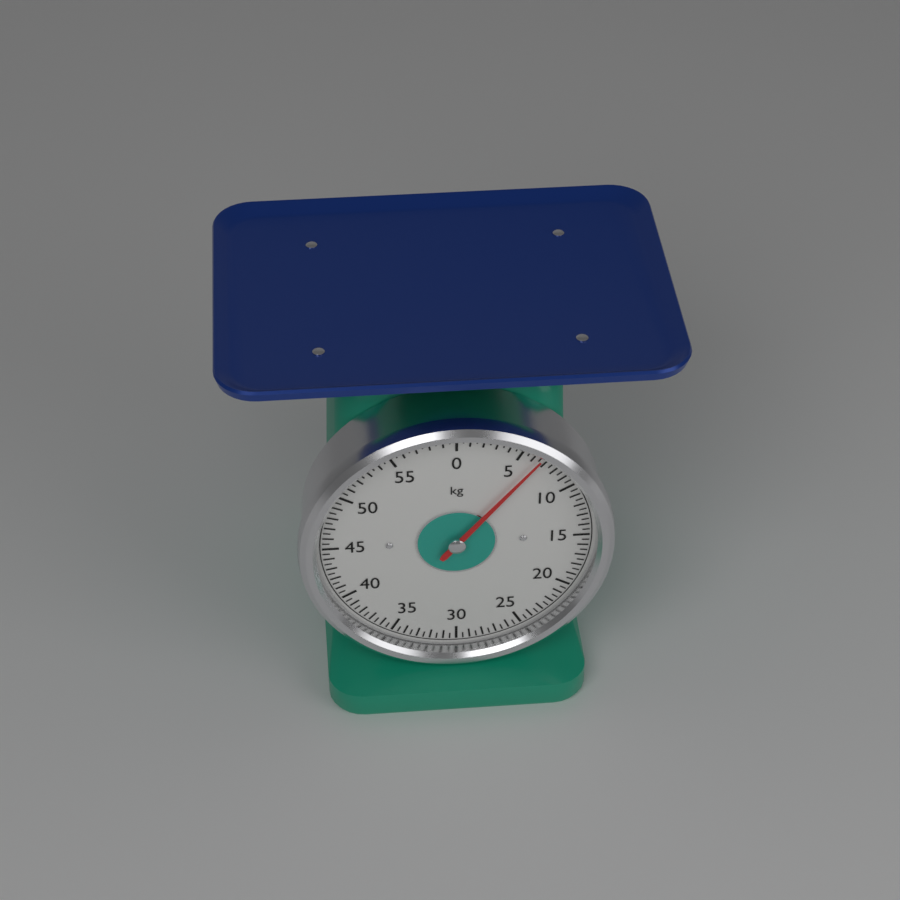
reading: 6.5 kg
